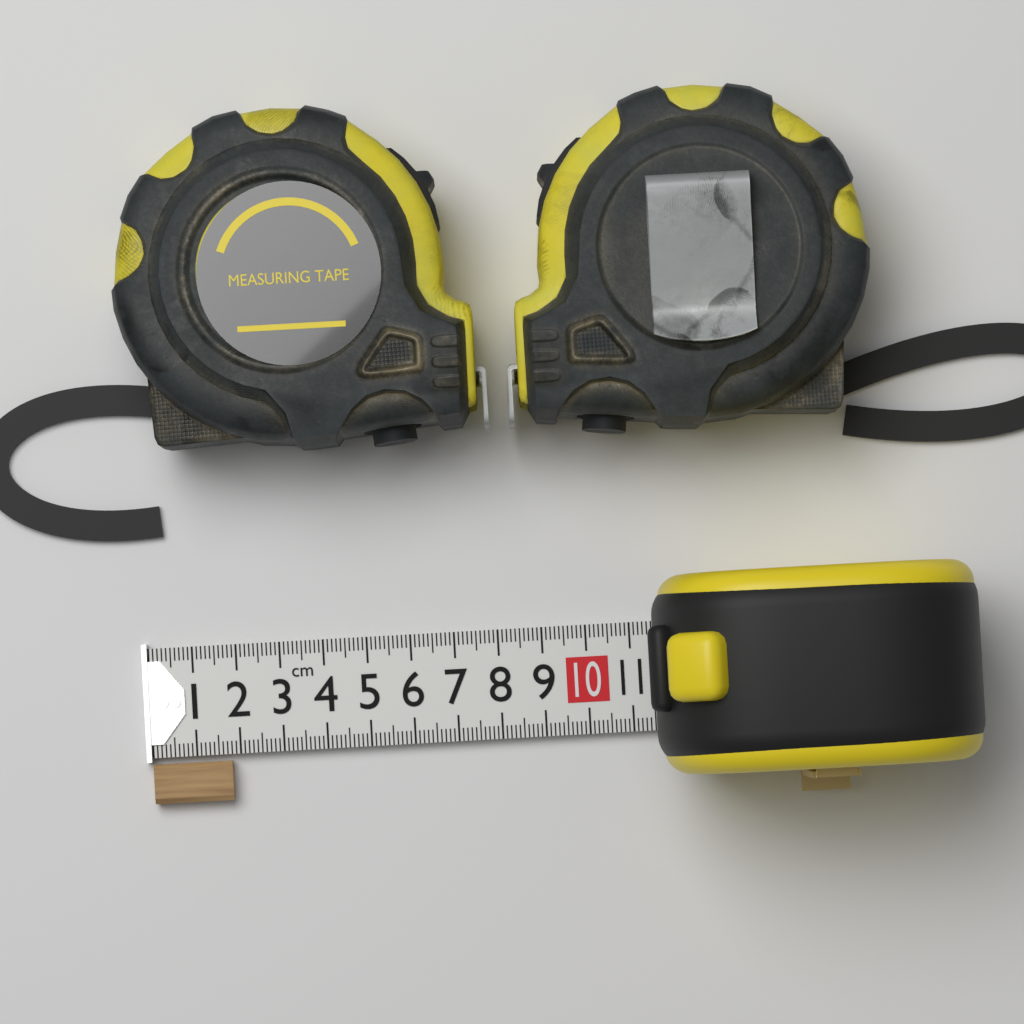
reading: 1.8 cm
